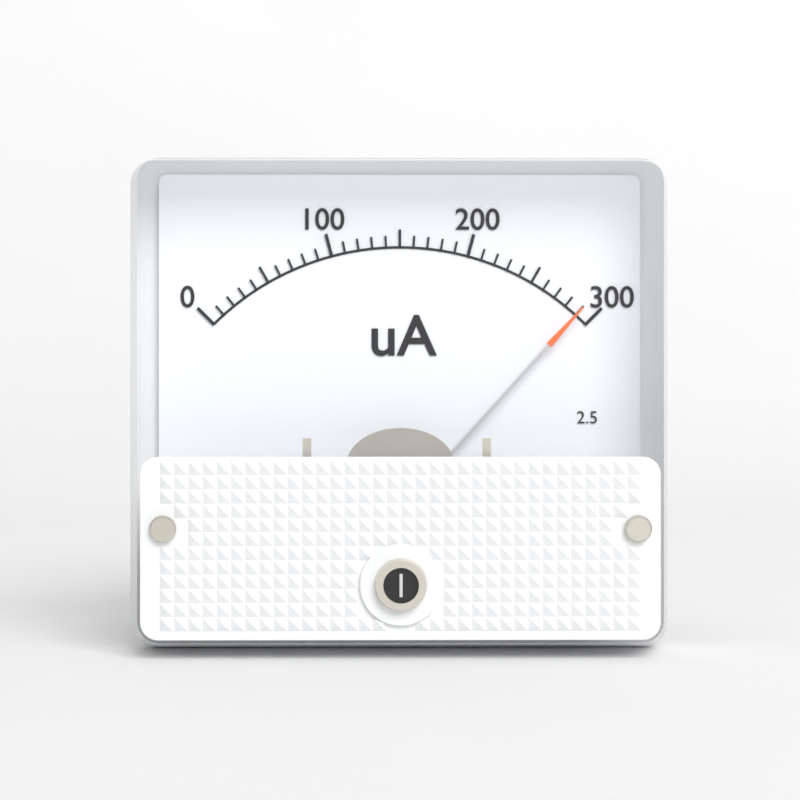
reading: 290 uA
